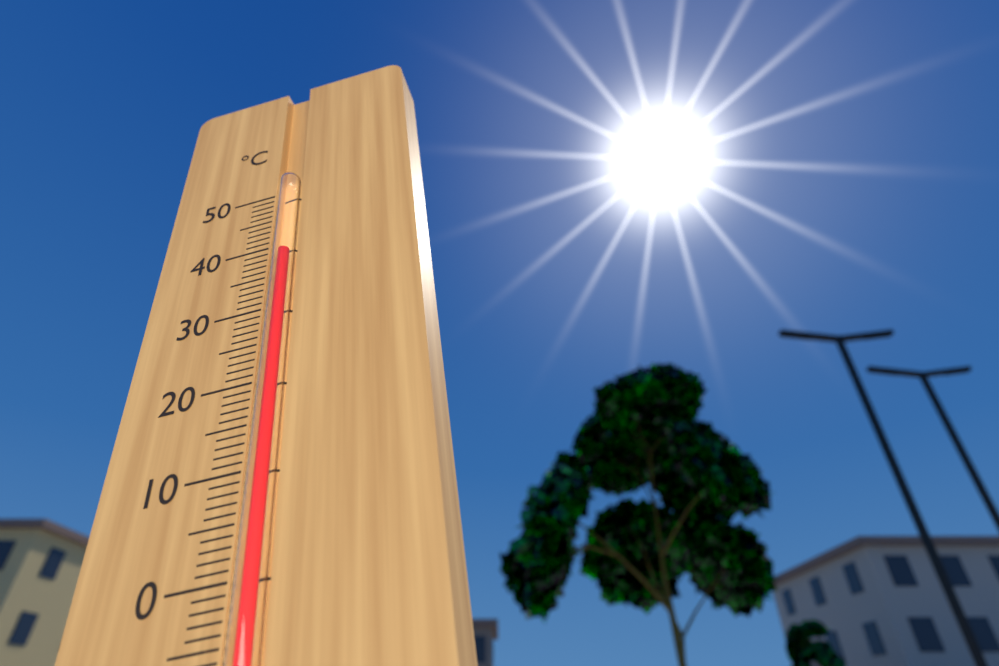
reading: 39 °C
